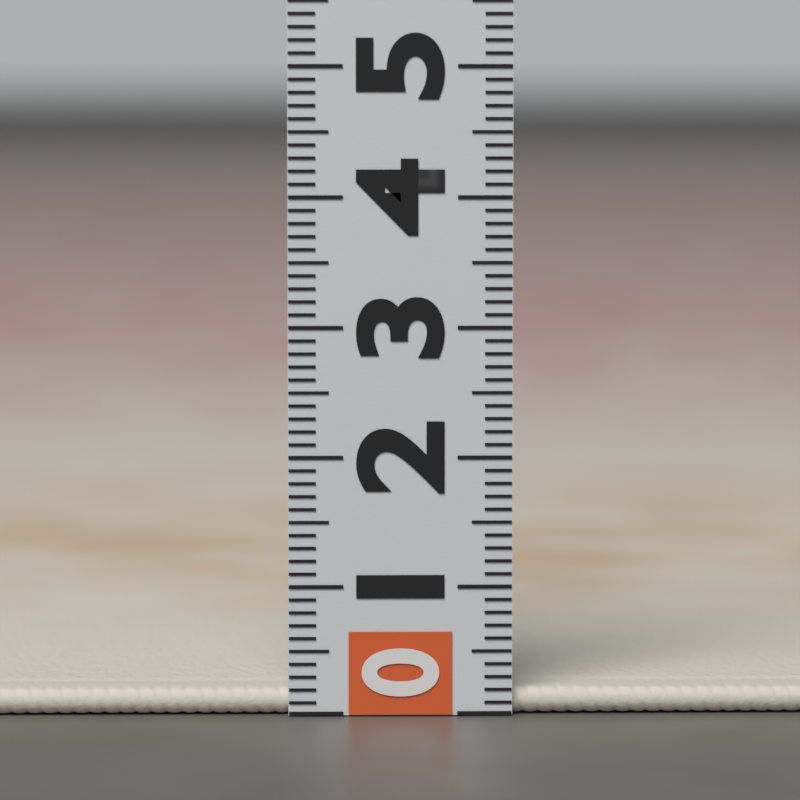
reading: 0.2 (no unit)
